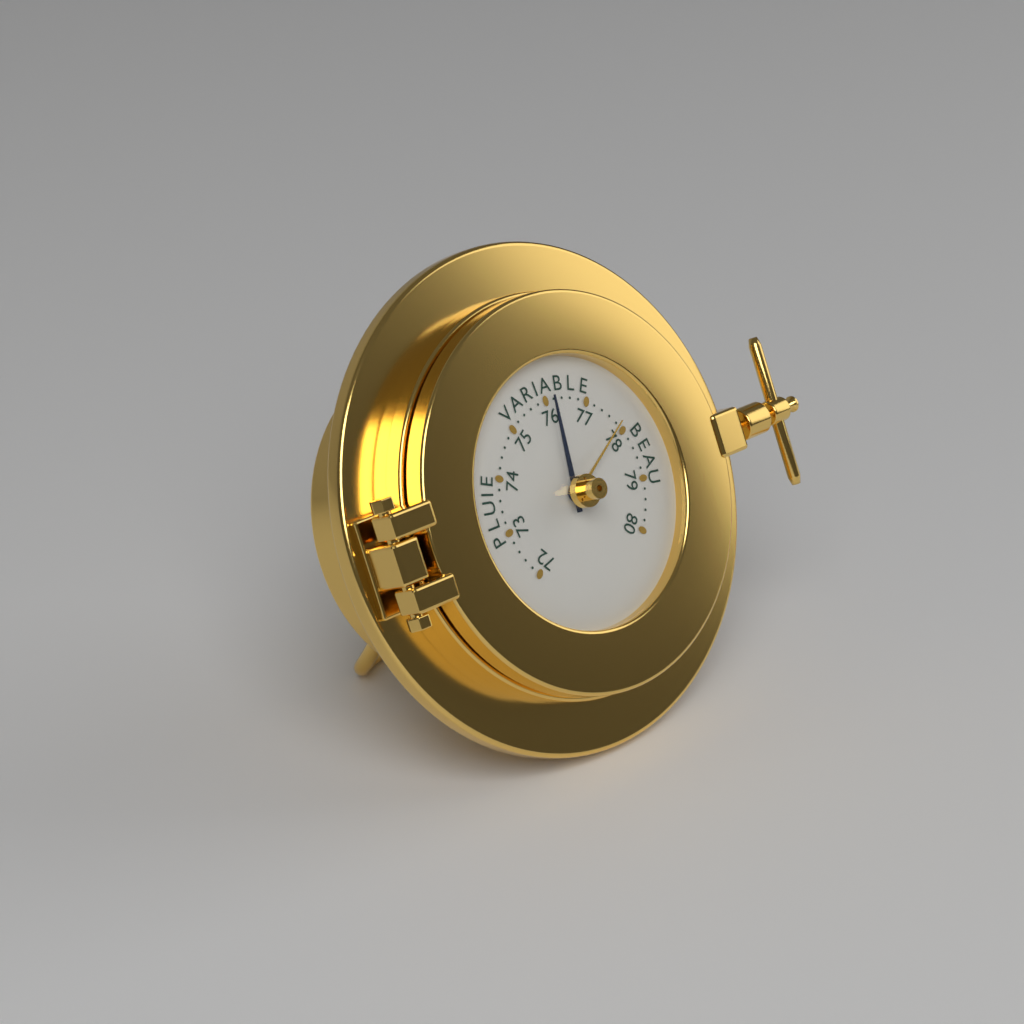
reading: 76.2 (no unit)
